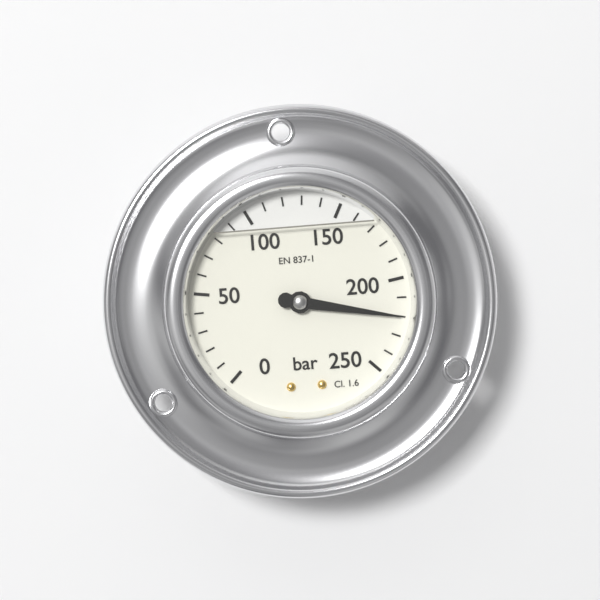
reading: 220 bar
